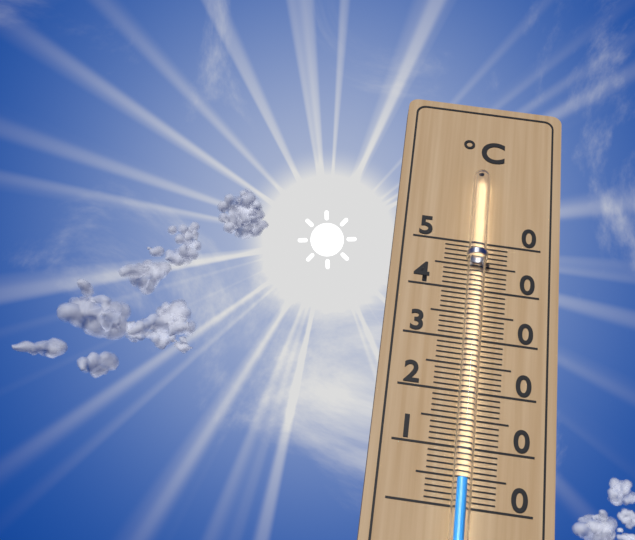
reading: 4 °C
